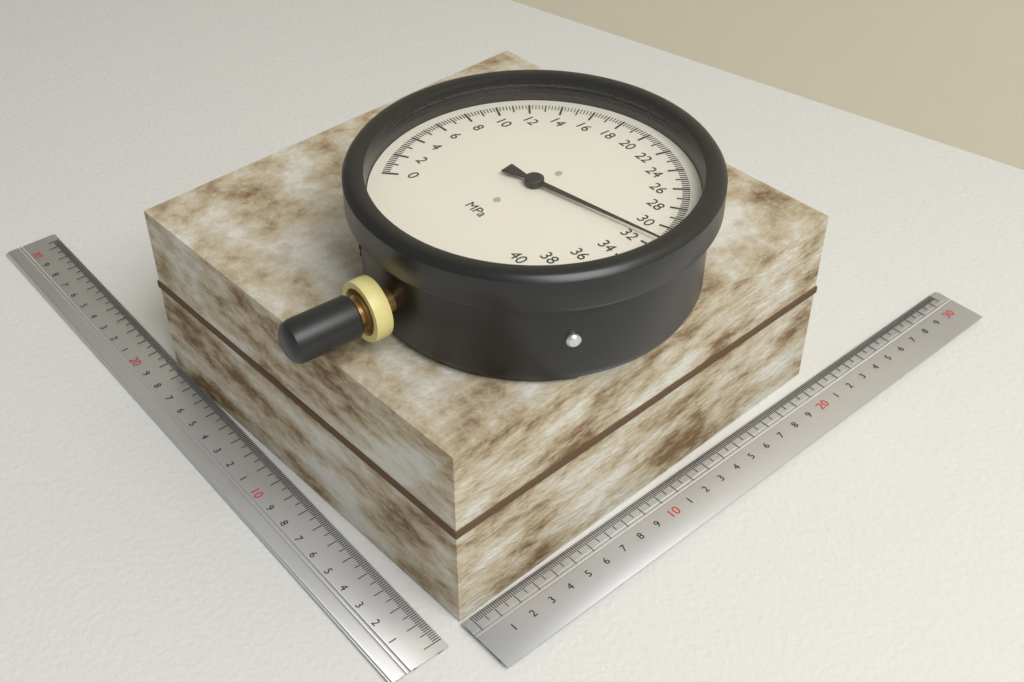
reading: 31.4 MPa
